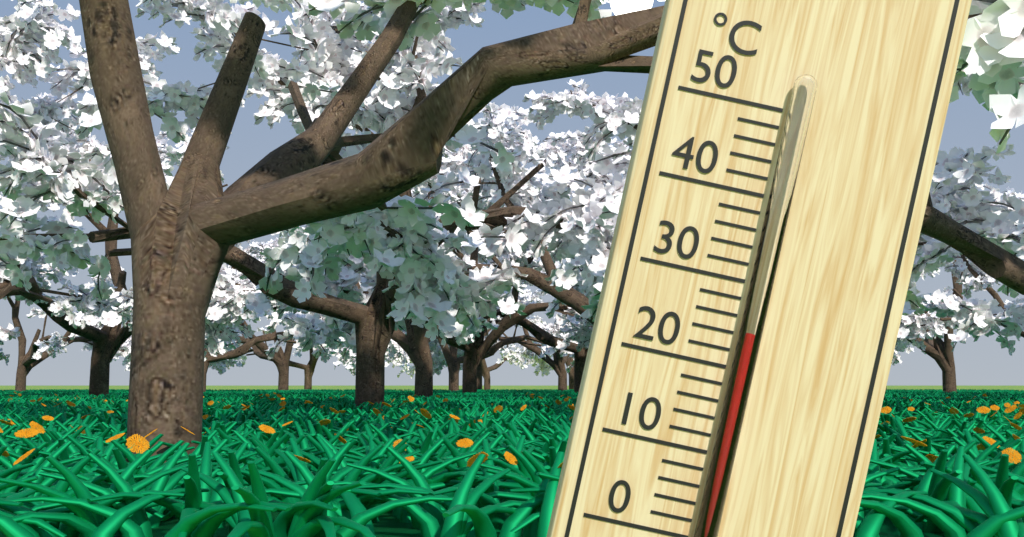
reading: 24.5 °C
